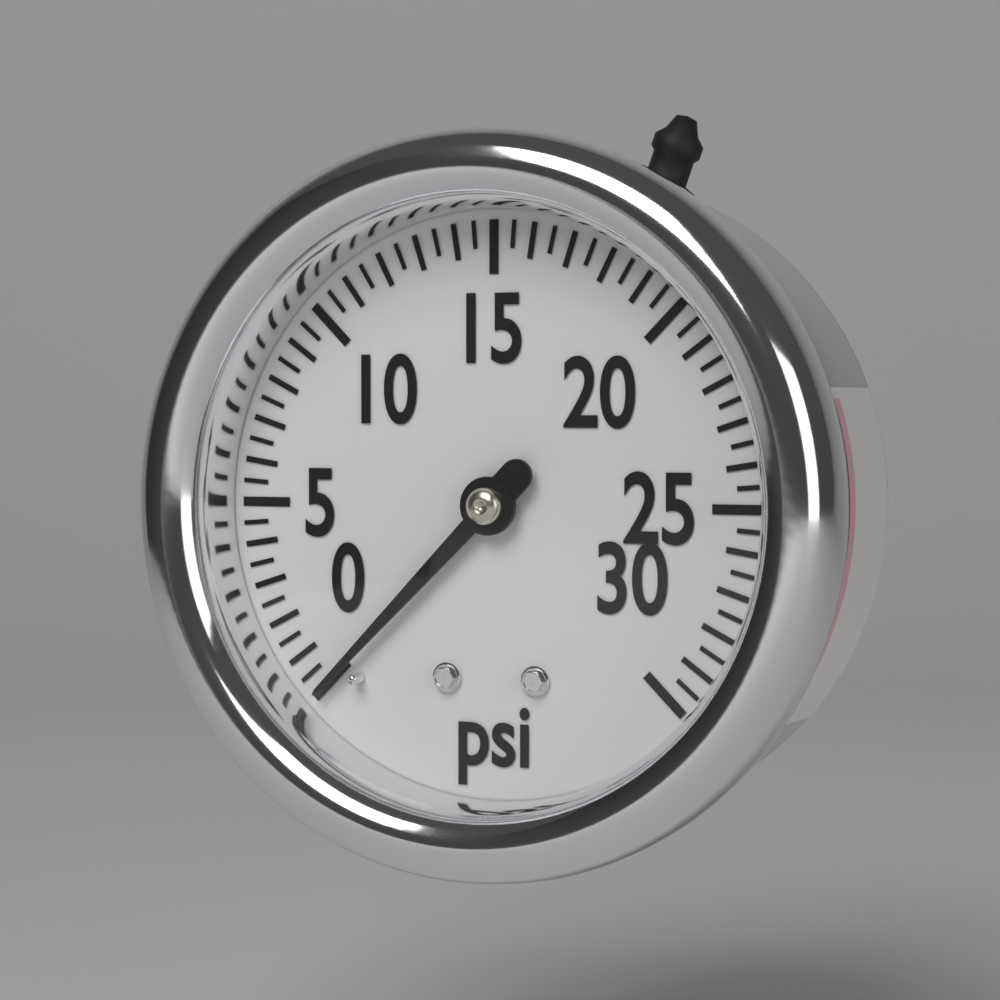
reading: 0.0 psi
